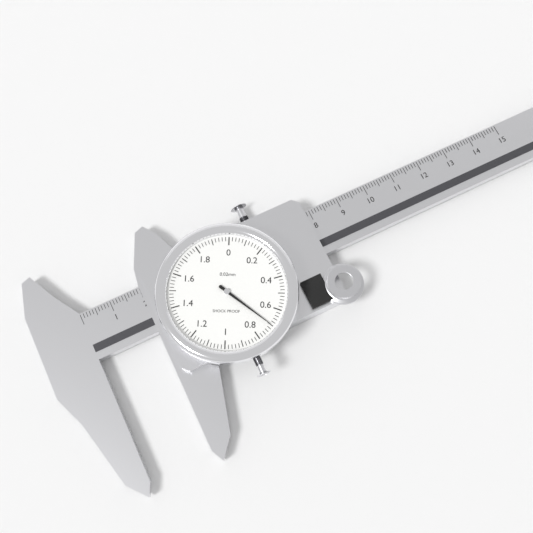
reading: 0.70 mm
